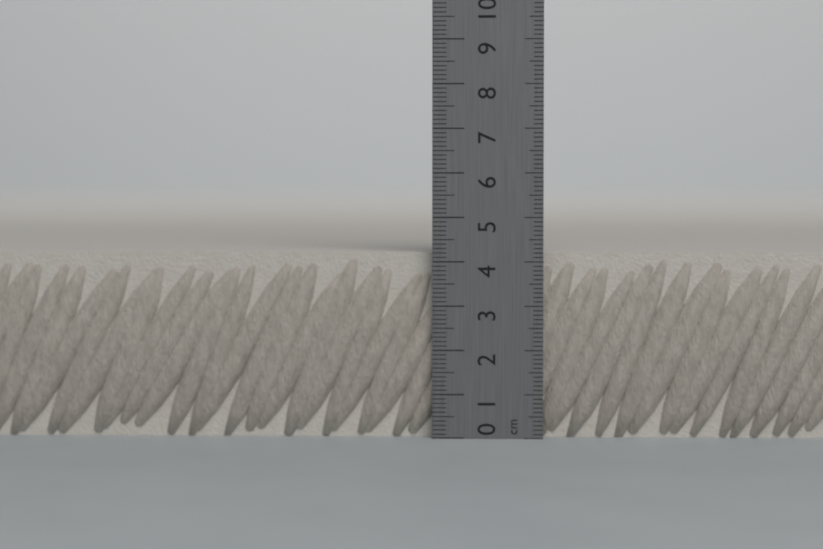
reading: 4.2 cm
